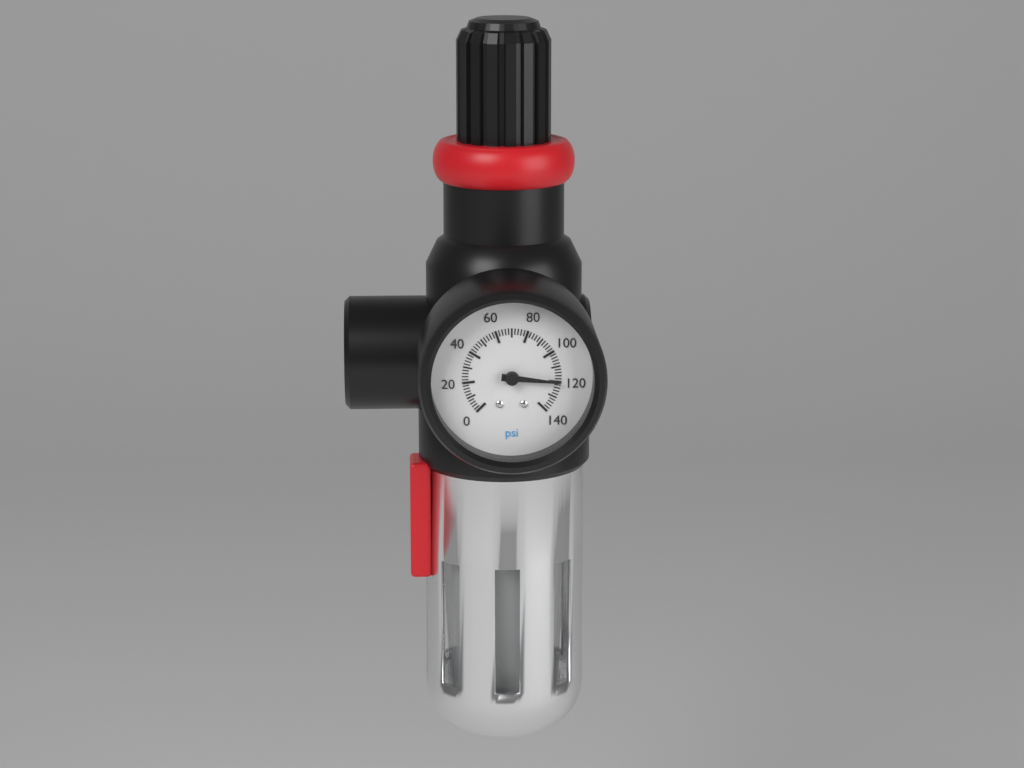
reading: 120 psi
